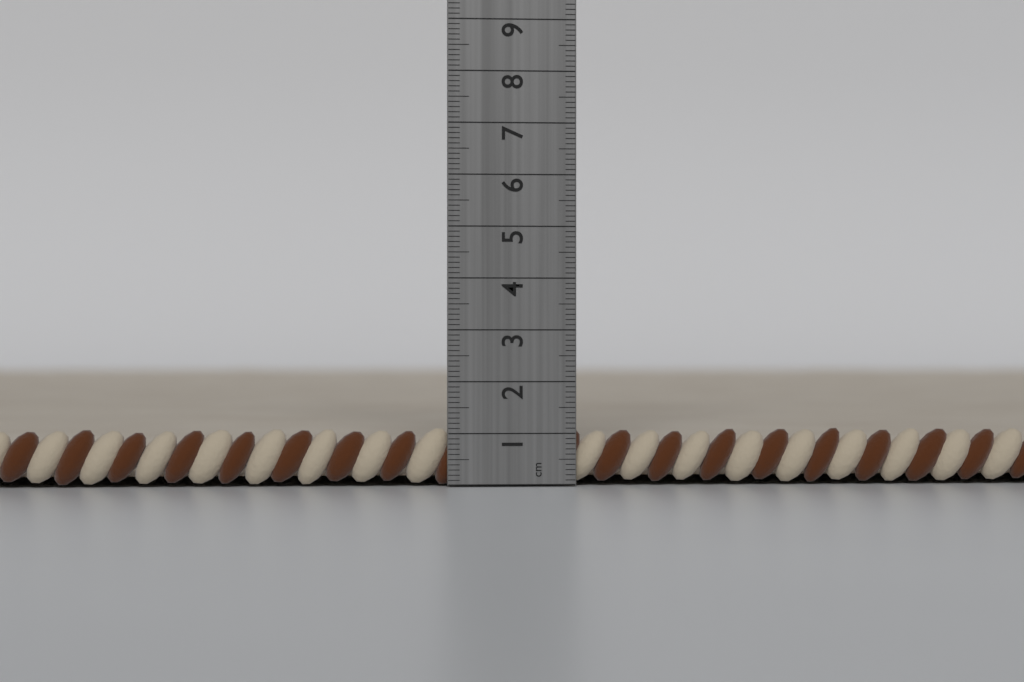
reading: 1.1 cm
